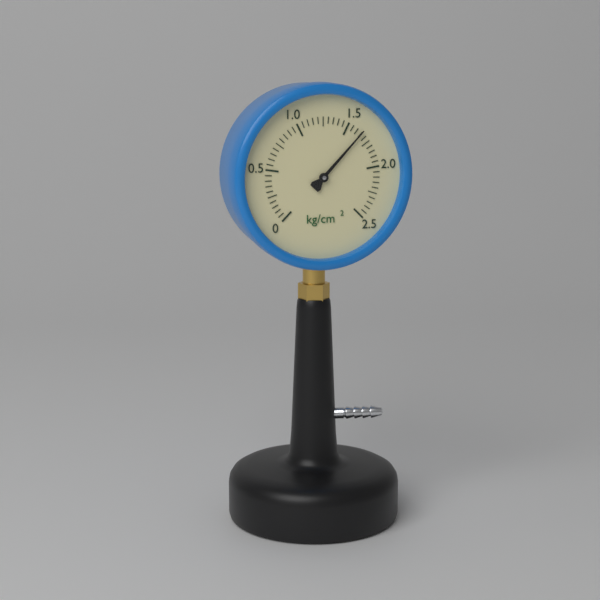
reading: 1.65 kg/cm²
